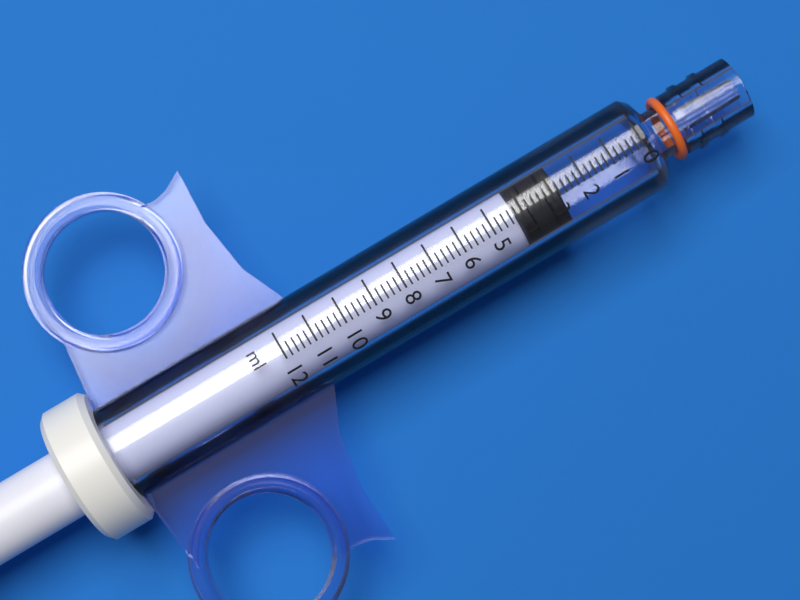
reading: 2.8 ml
